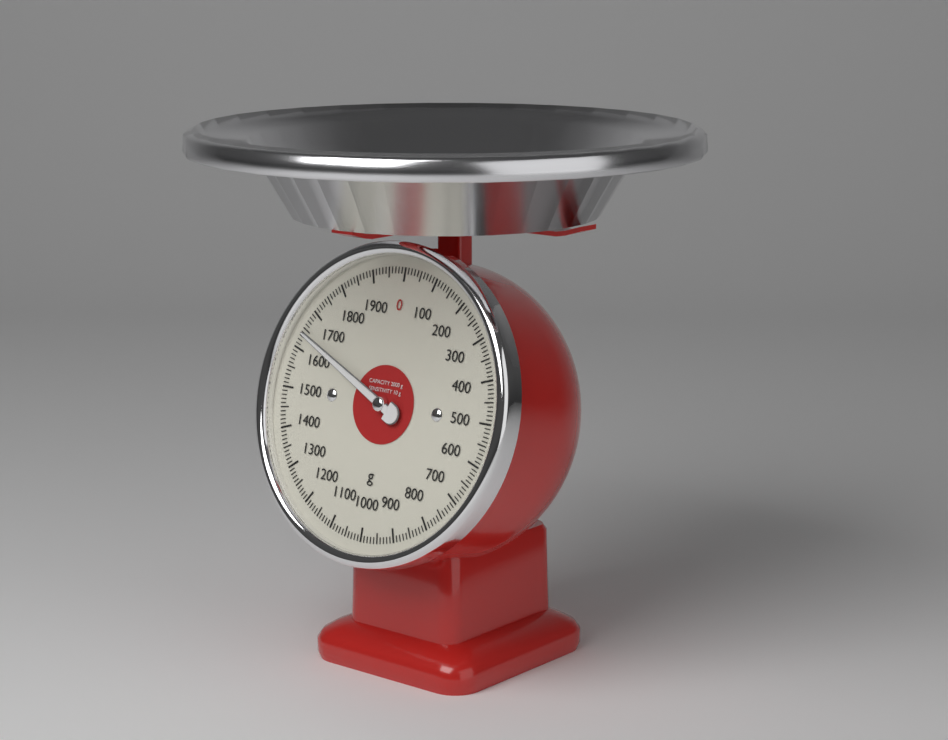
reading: 1640 g
